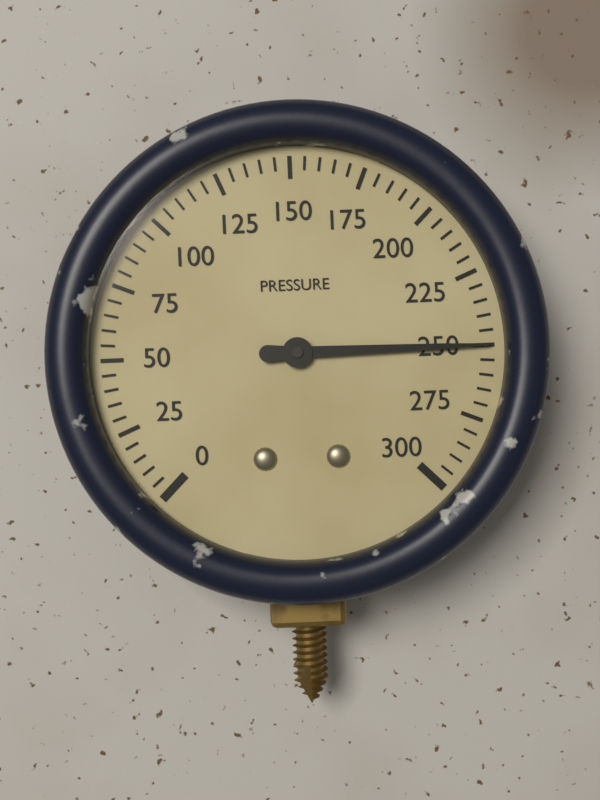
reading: 250 (no unit)
